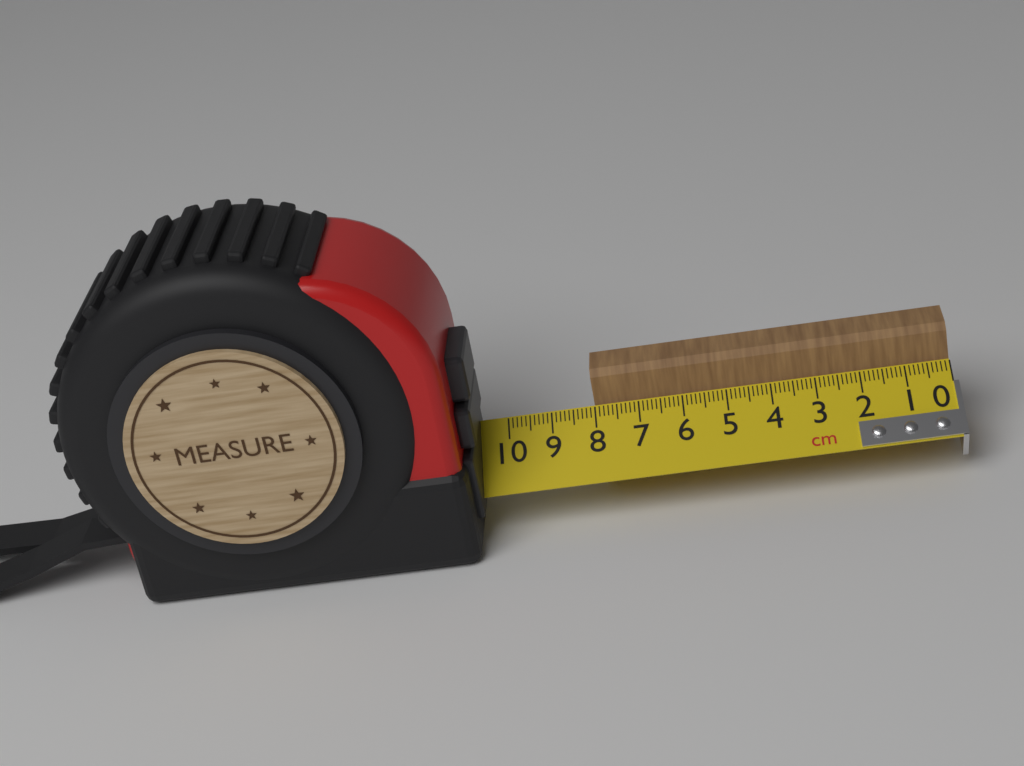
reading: 8.0 cm
